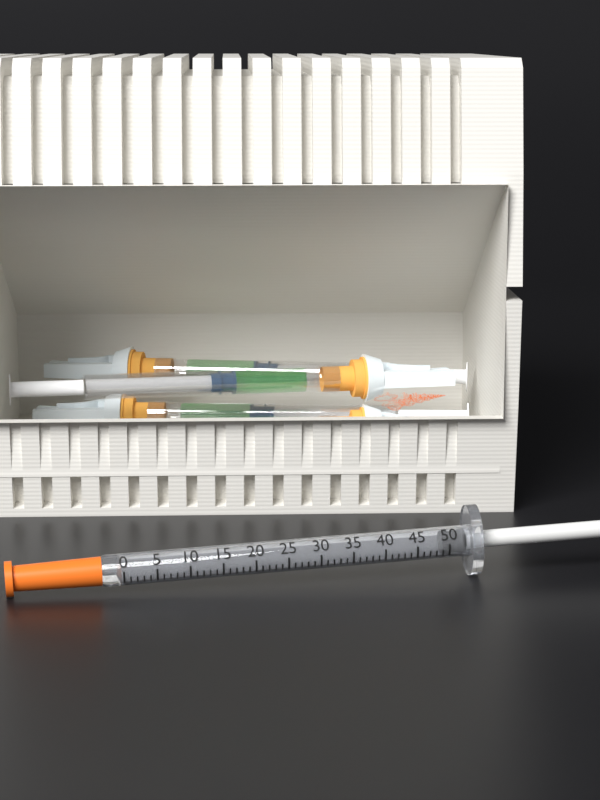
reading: 49 units
